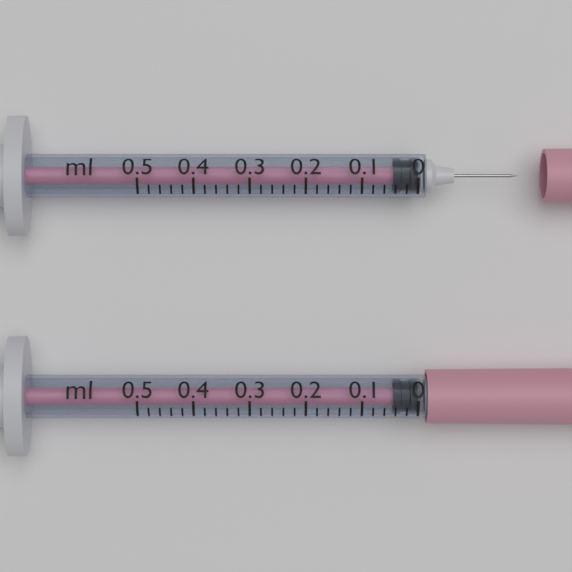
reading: 0.00 ml
